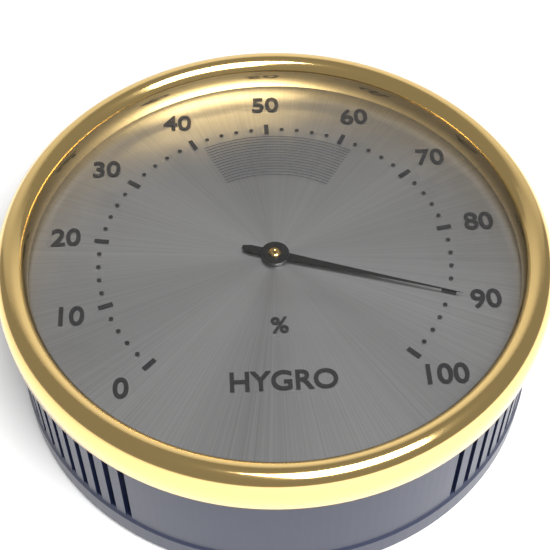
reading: 90 %
